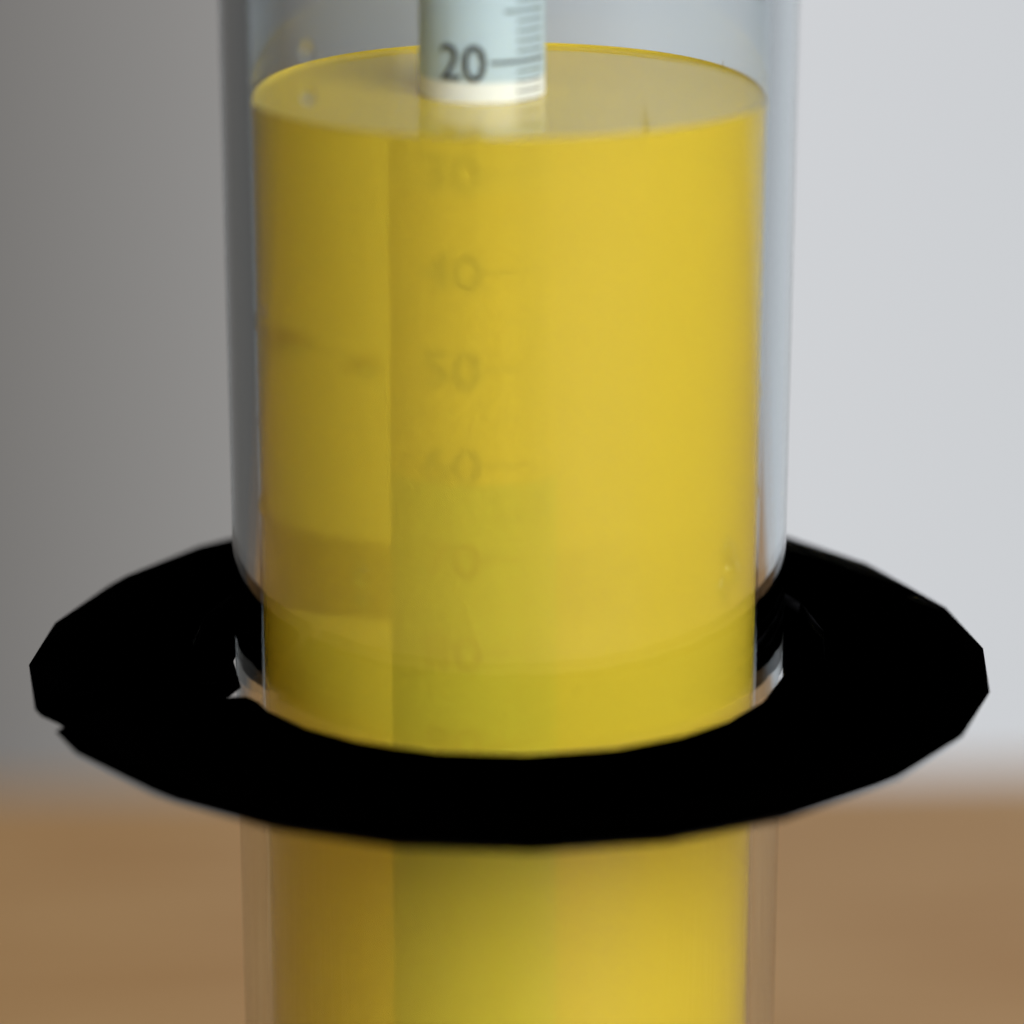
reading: 24 (no unit)
